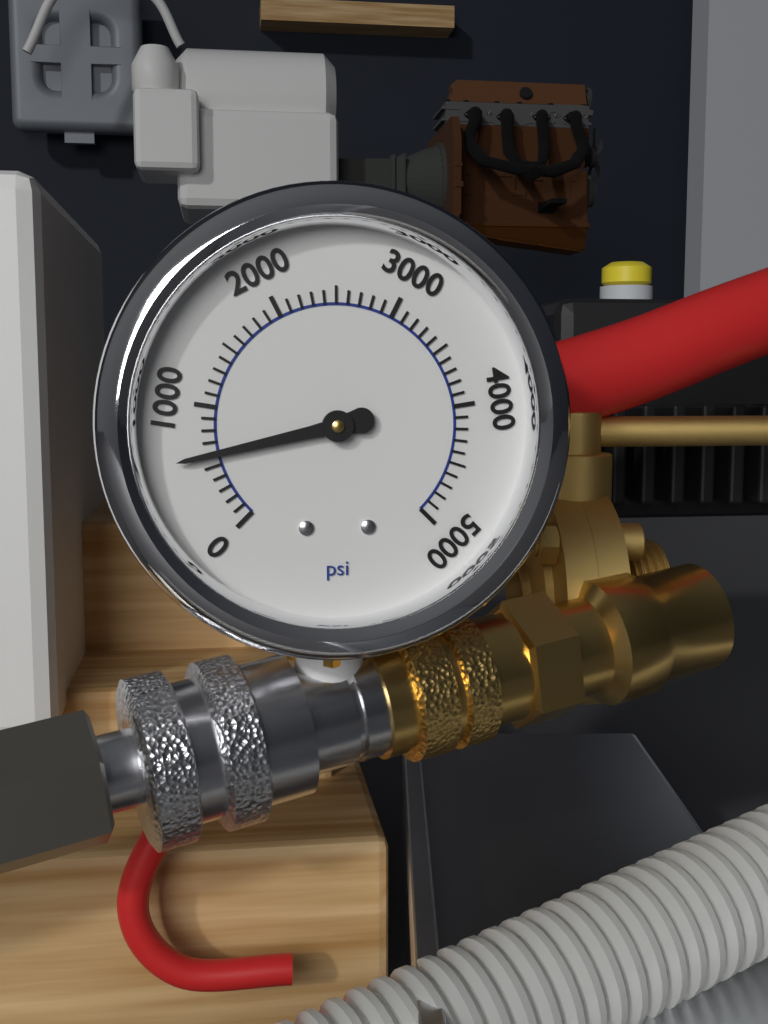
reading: 600 psi
